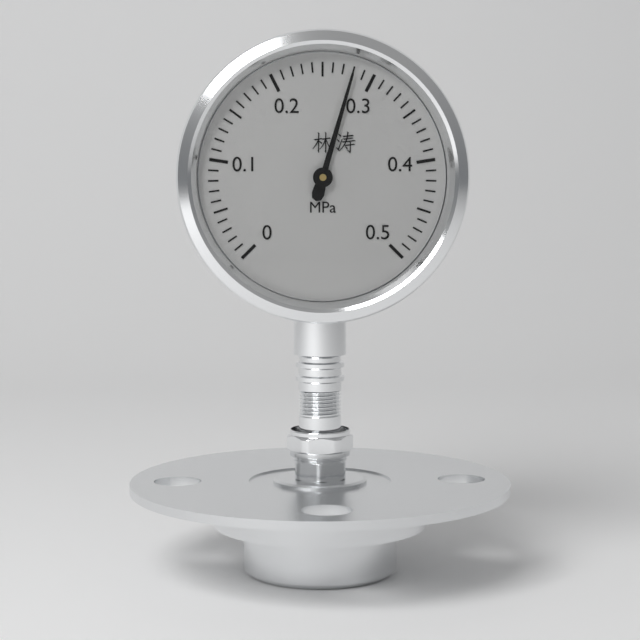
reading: 0.28 MPa
